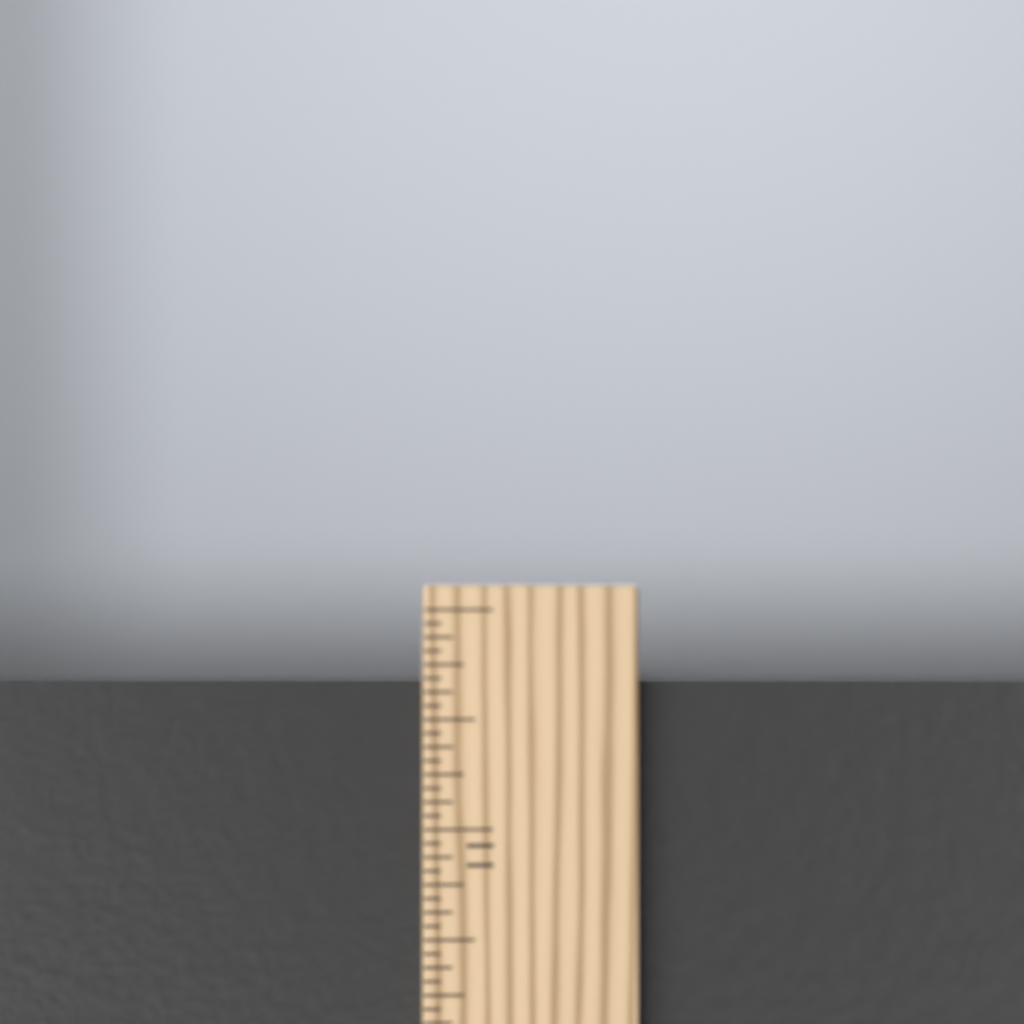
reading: 11.6875 in
